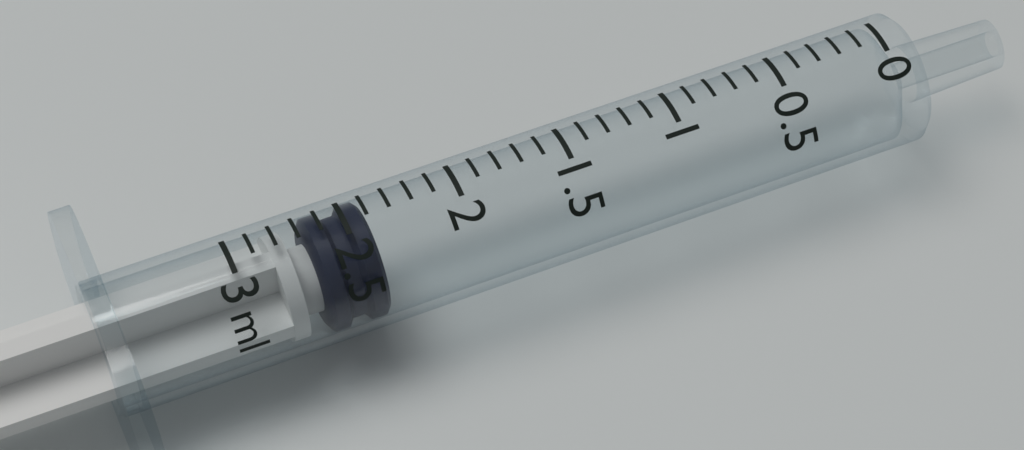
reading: 2.4 ml
